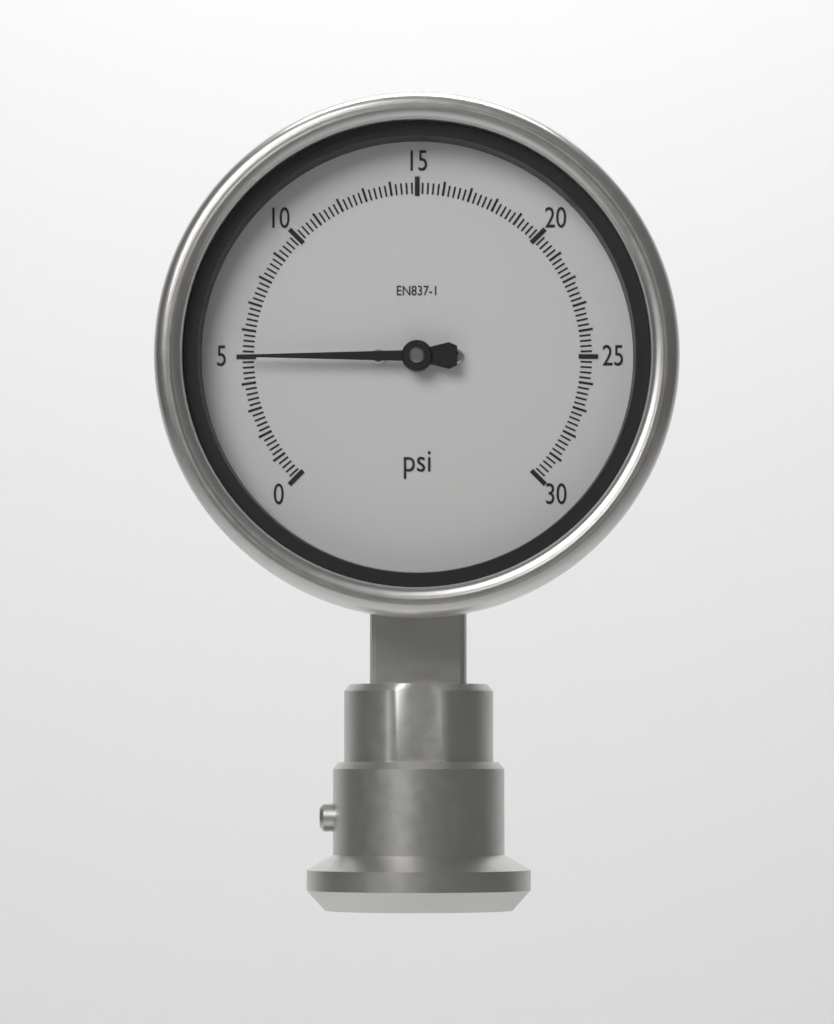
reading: 5.0 psi
